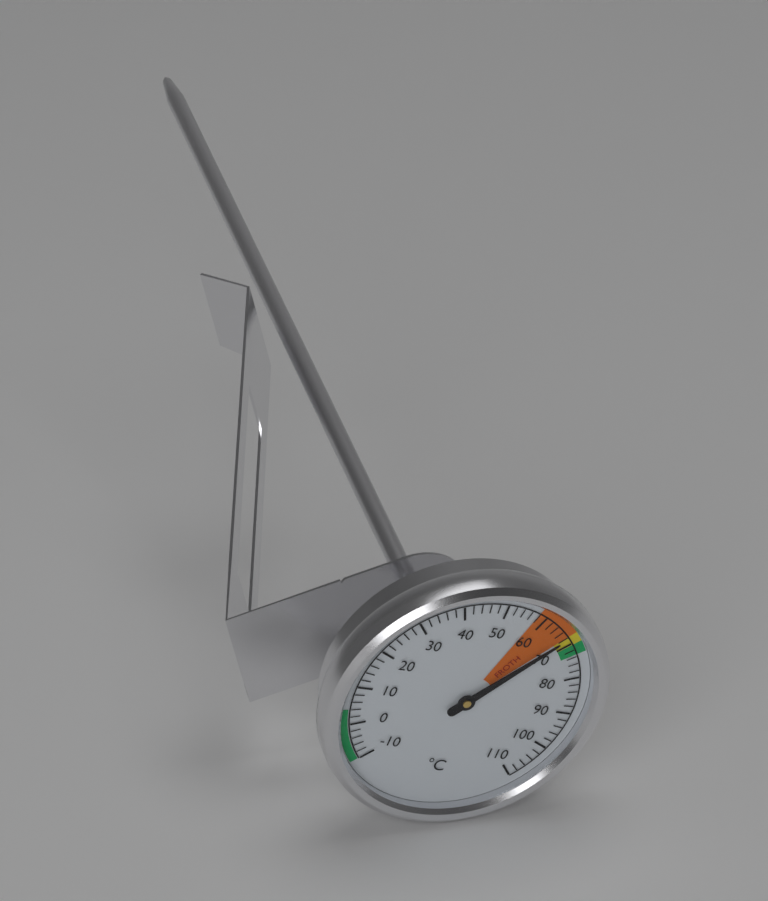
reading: 68 °C
